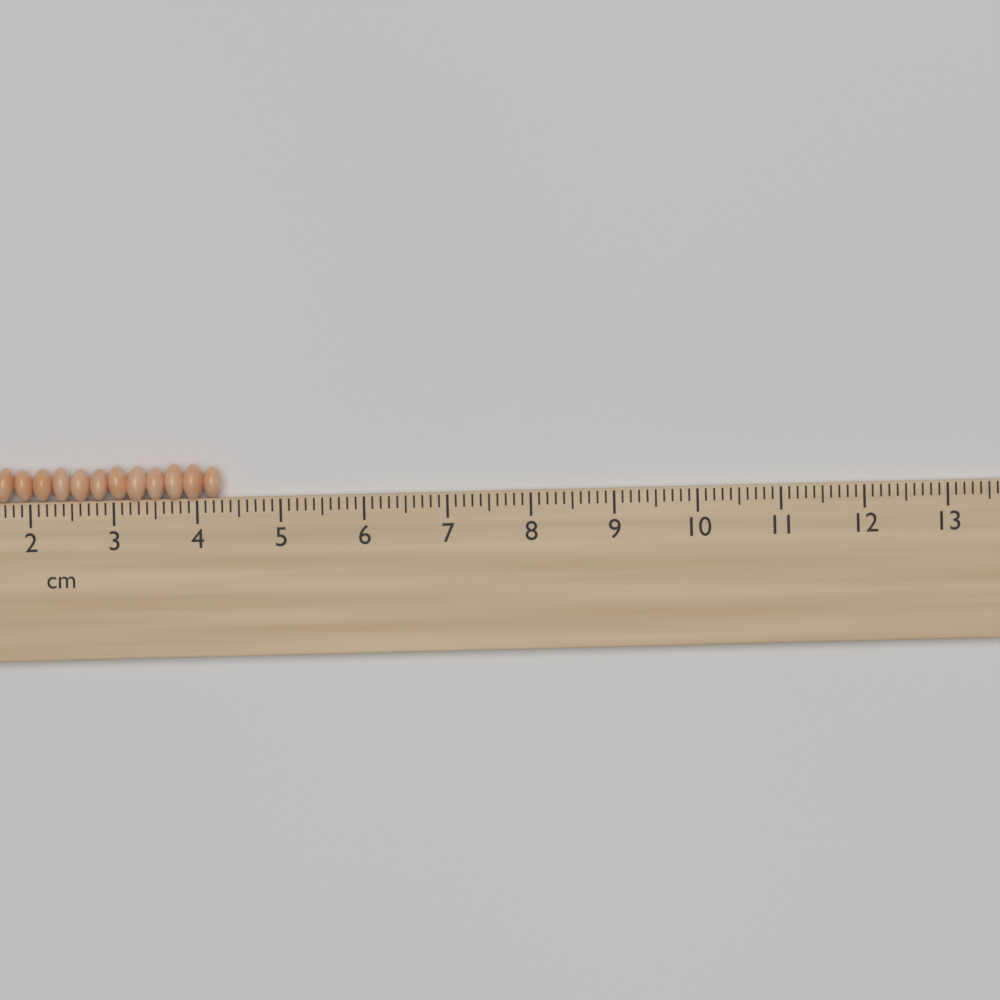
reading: 4.3 cm
